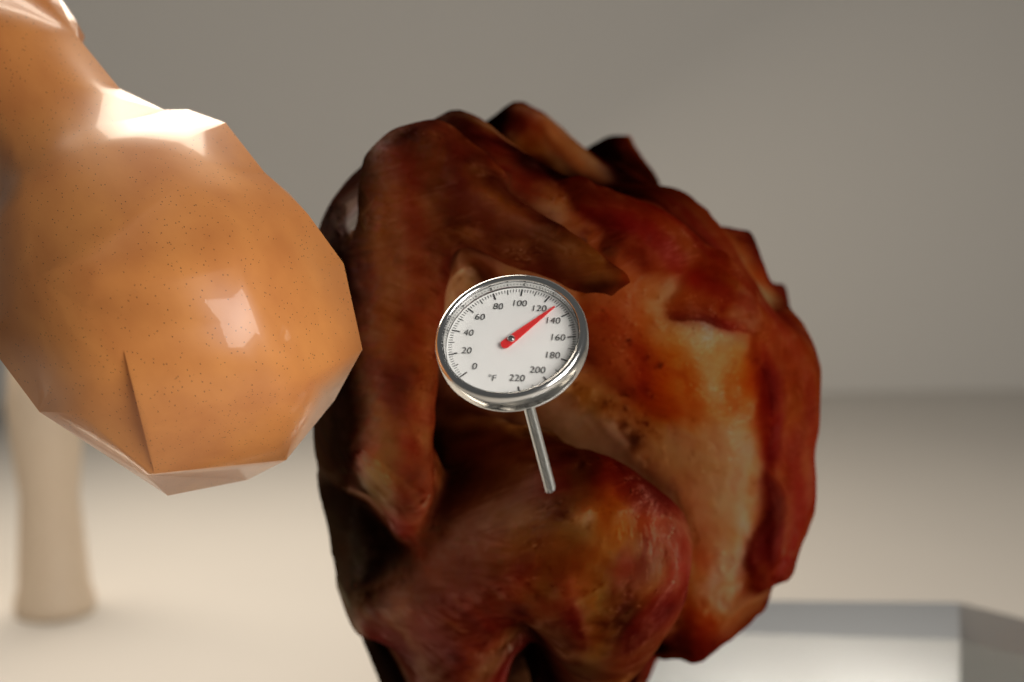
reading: 130 °F
